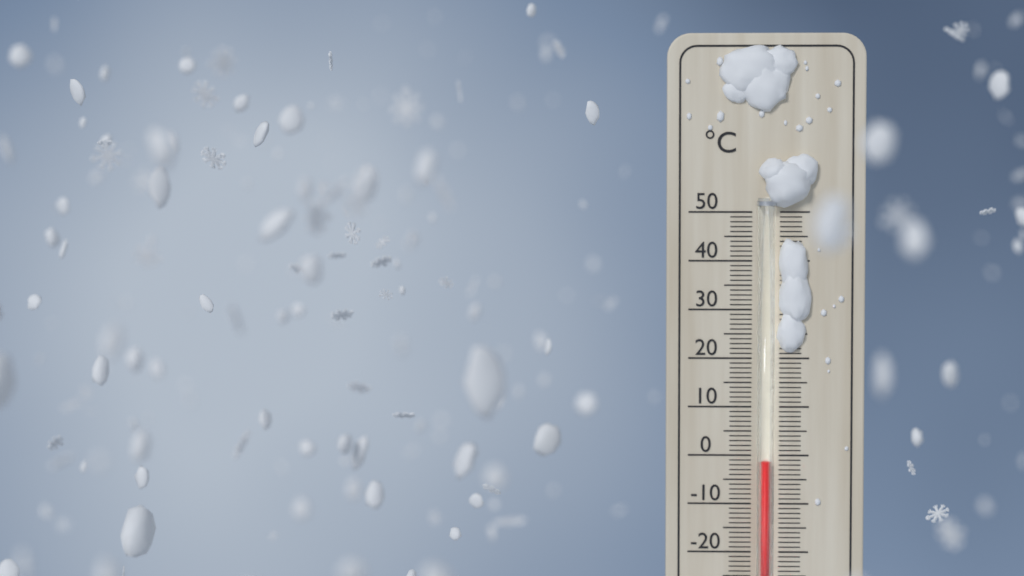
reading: -1 °C
